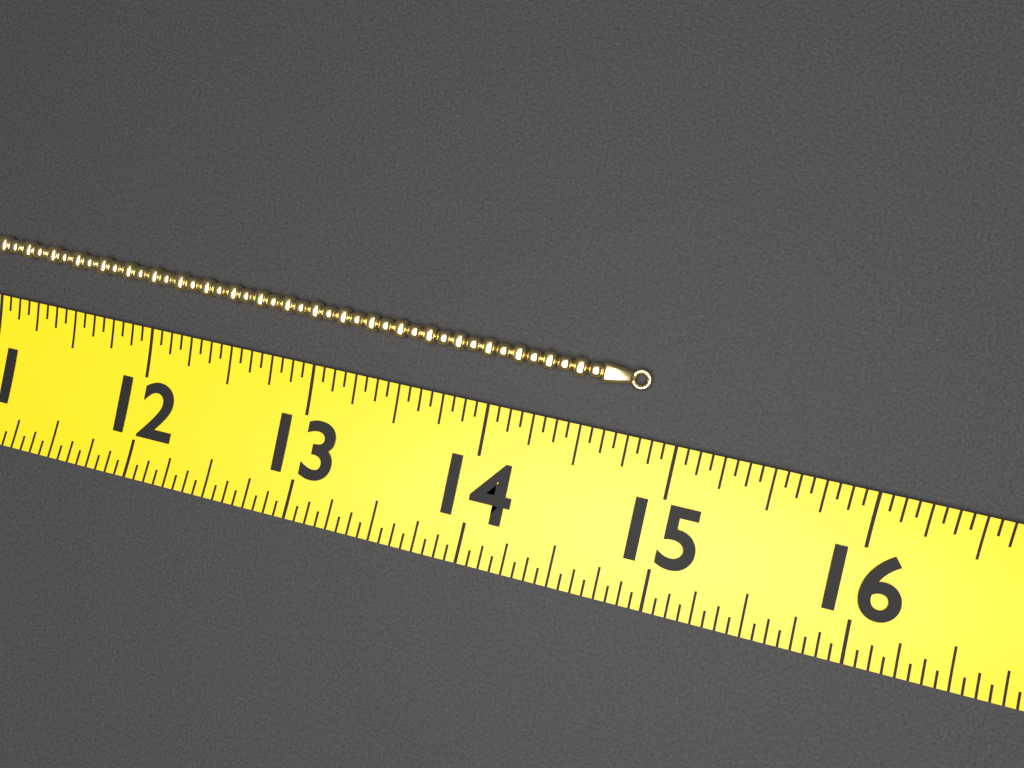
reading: 14.8125 (no unit)
